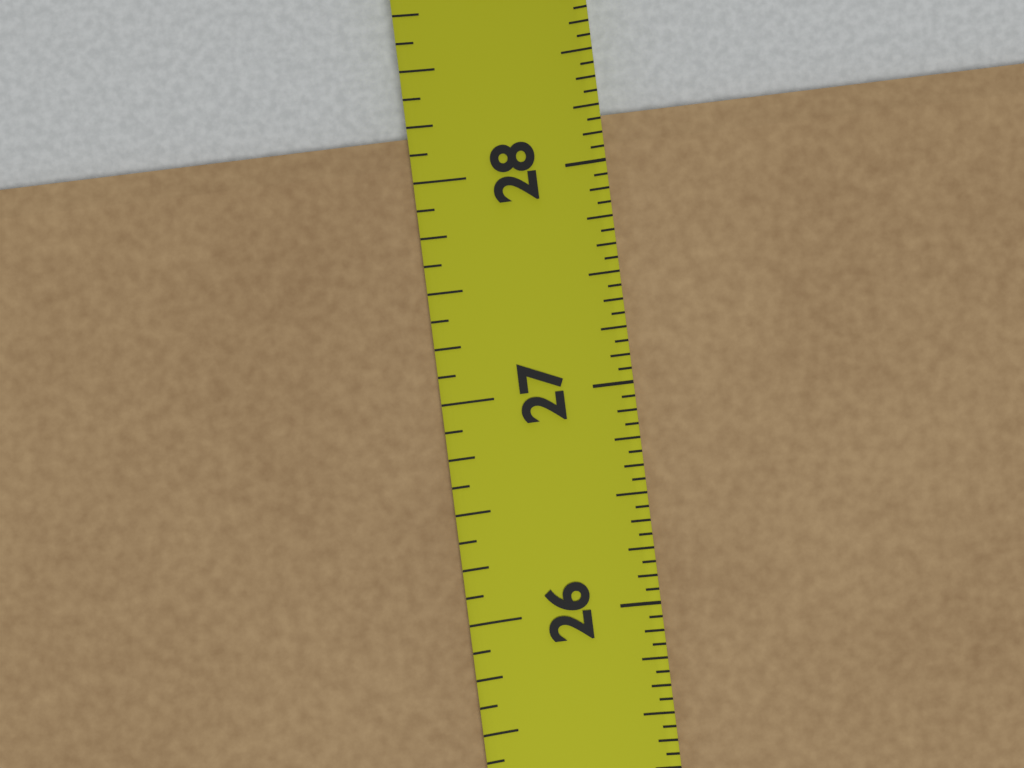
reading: 28.2500 in
